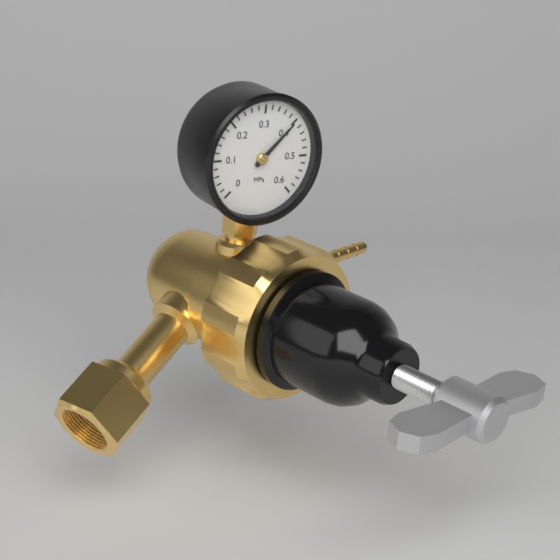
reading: 0.40 MPa
